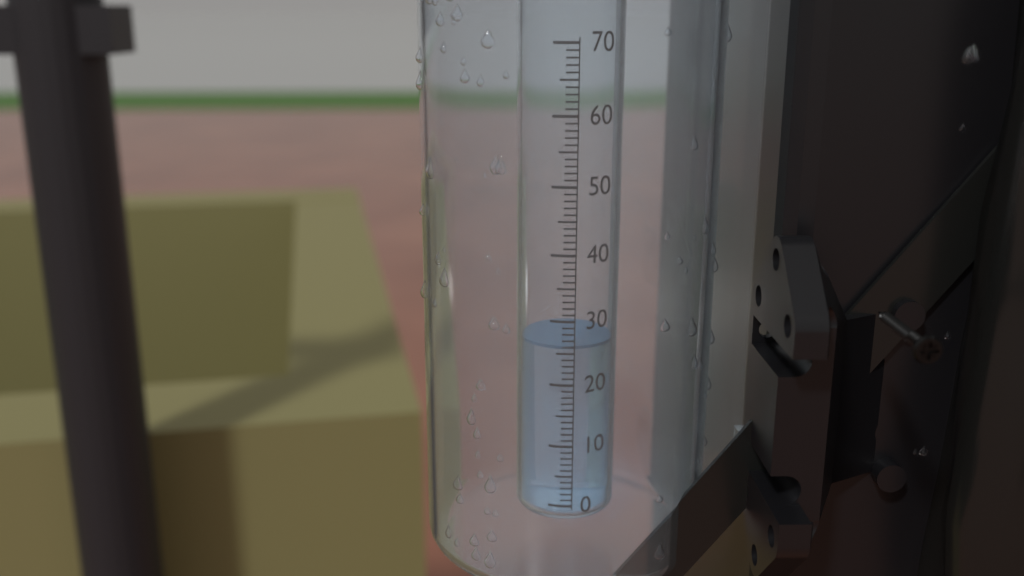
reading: 26 (no unit)
